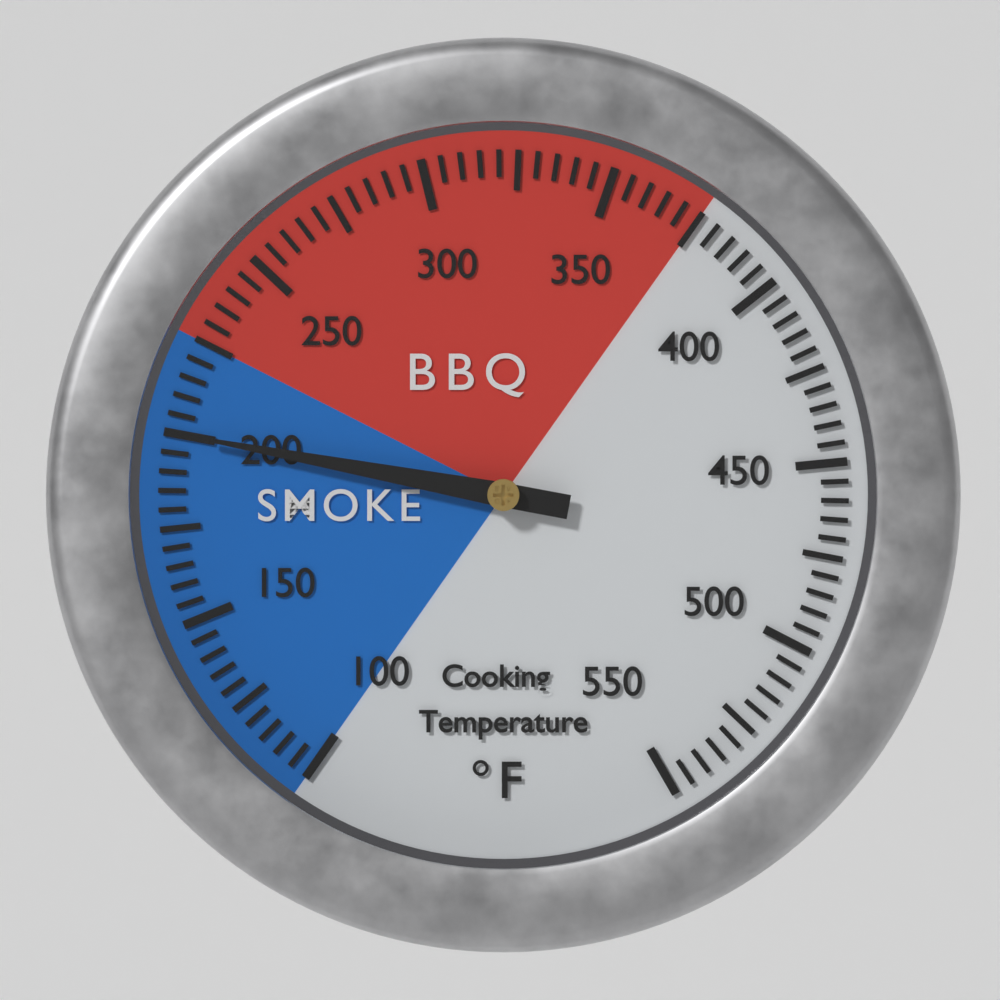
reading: 200 °F
